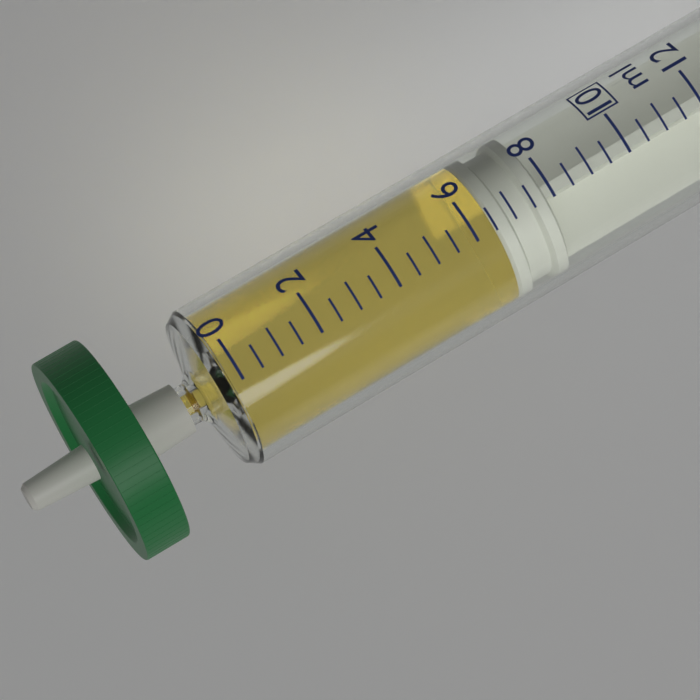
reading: 6.5 ml
